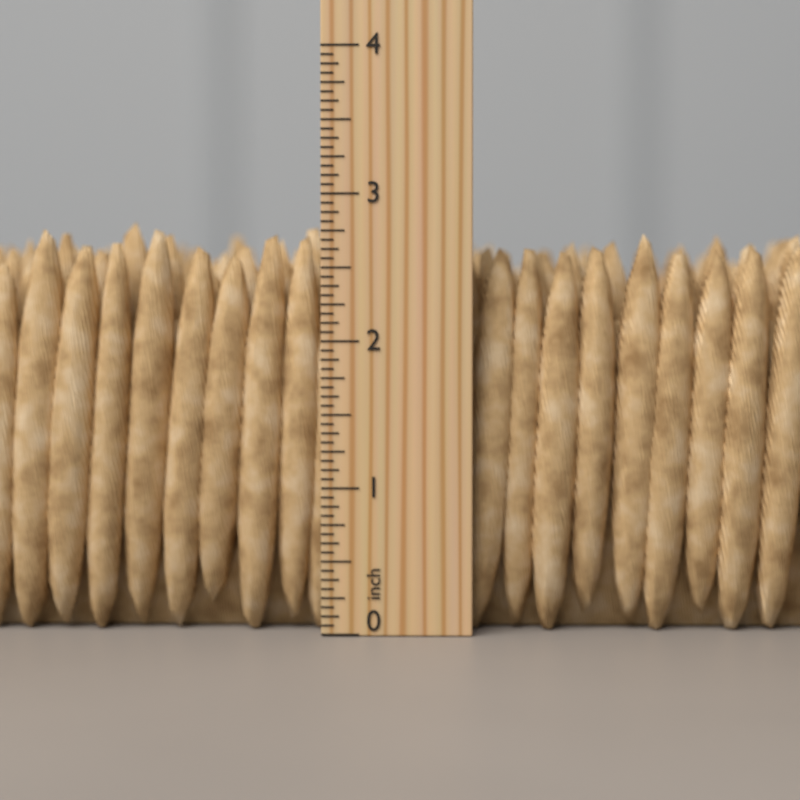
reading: 2.8750 inch
